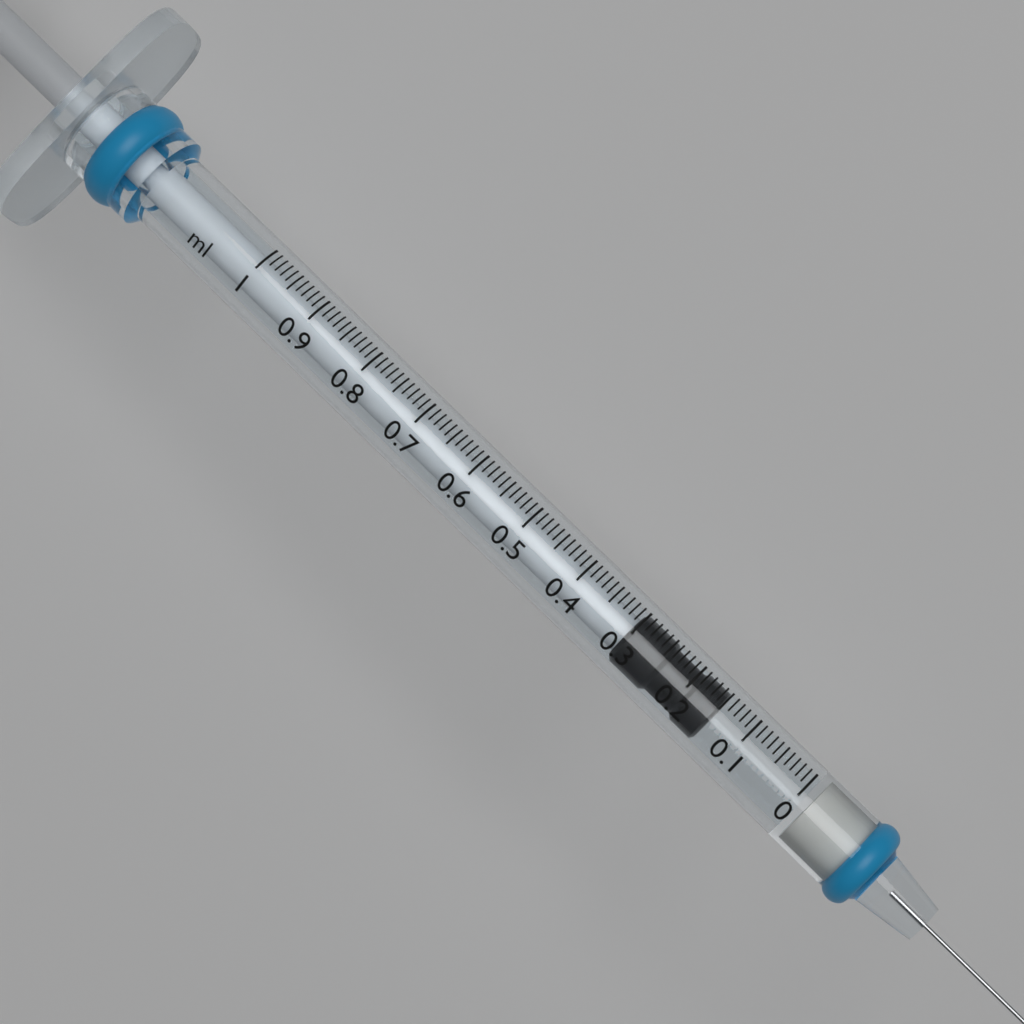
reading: 0.15 ml
